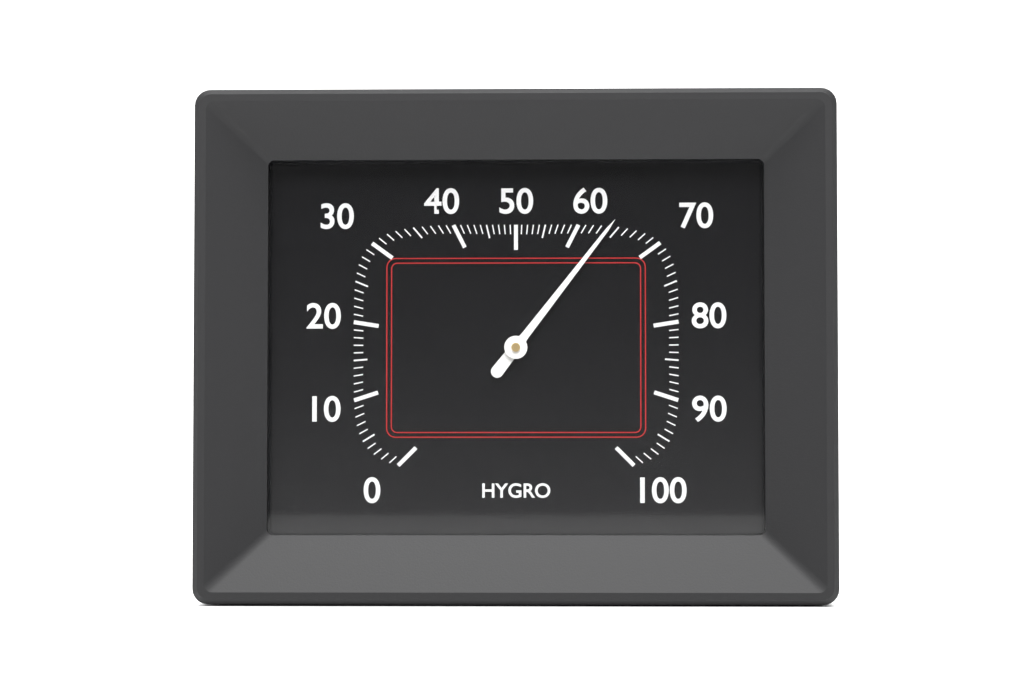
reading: 64 %
